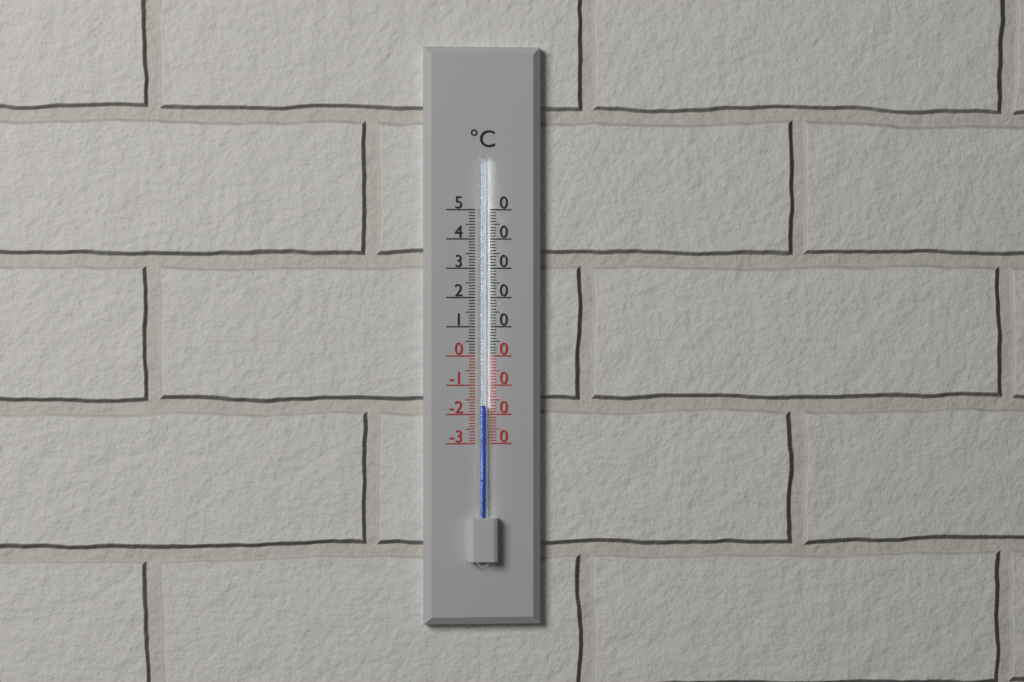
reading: -17 °C
